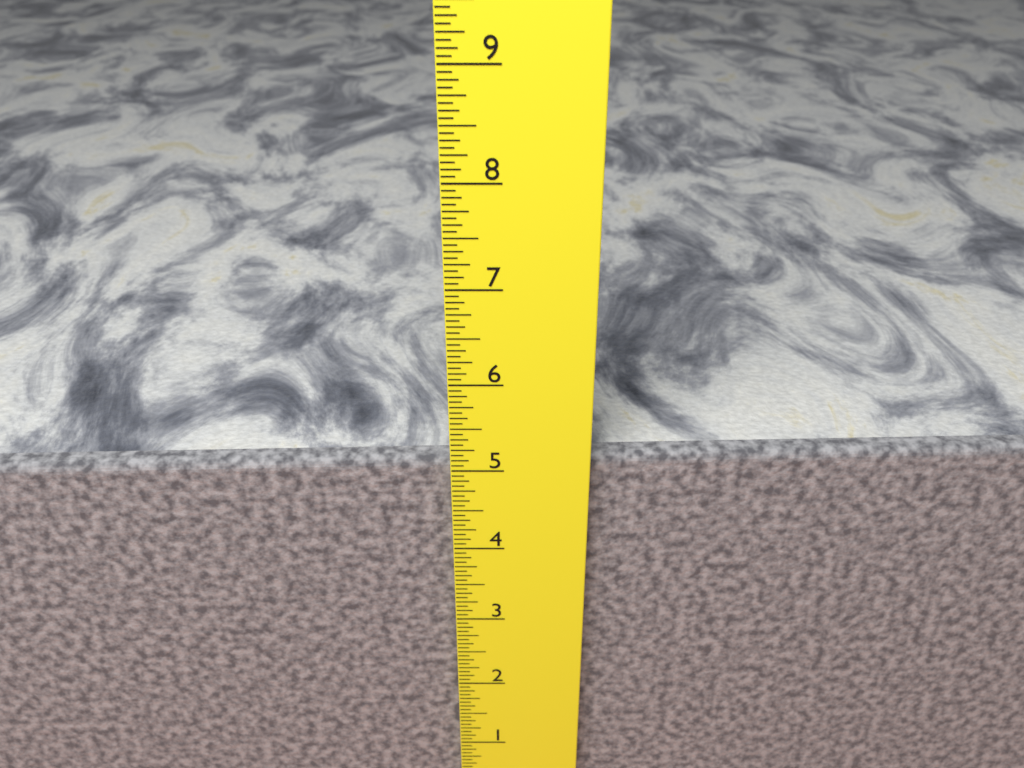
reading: 5.0625 in
